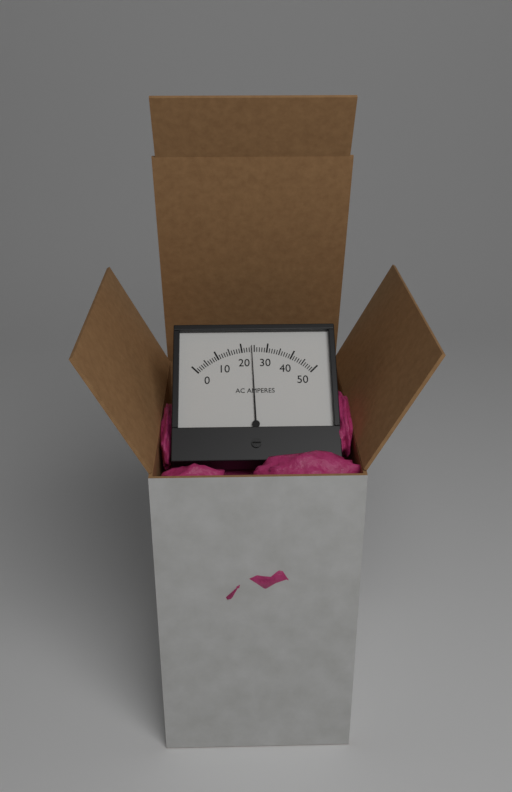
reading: 24 A
